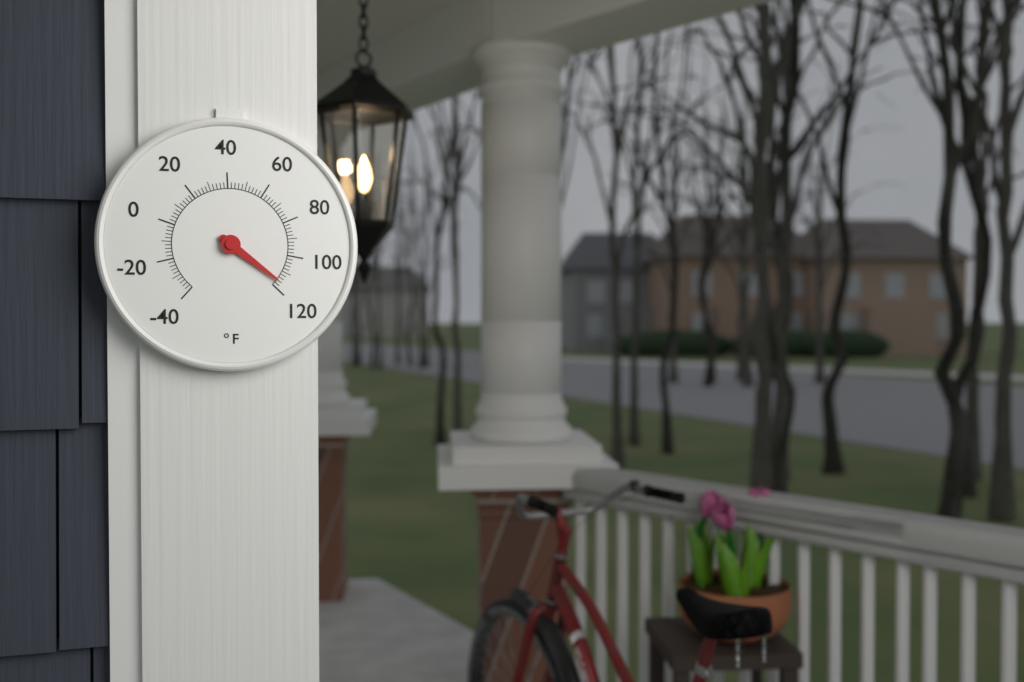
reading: 116 °F
